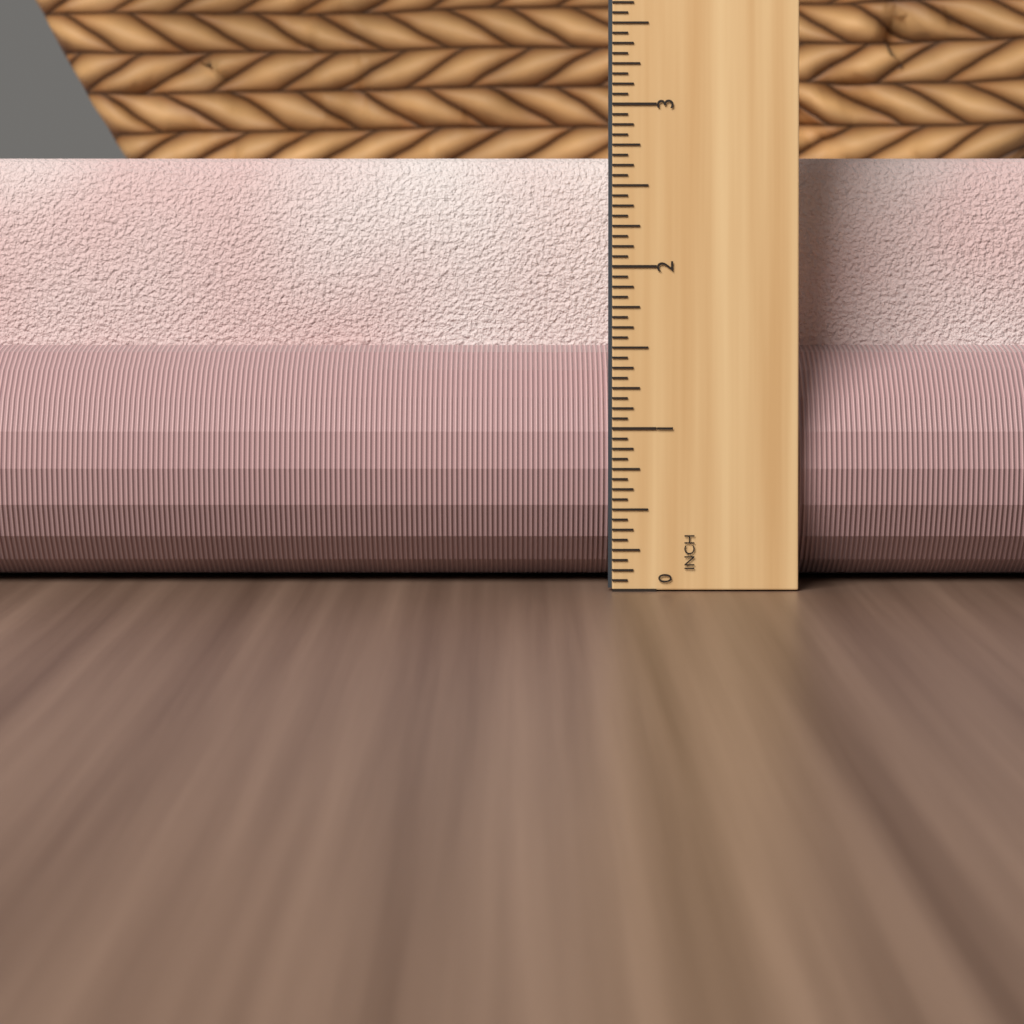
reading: 2.6875 in
